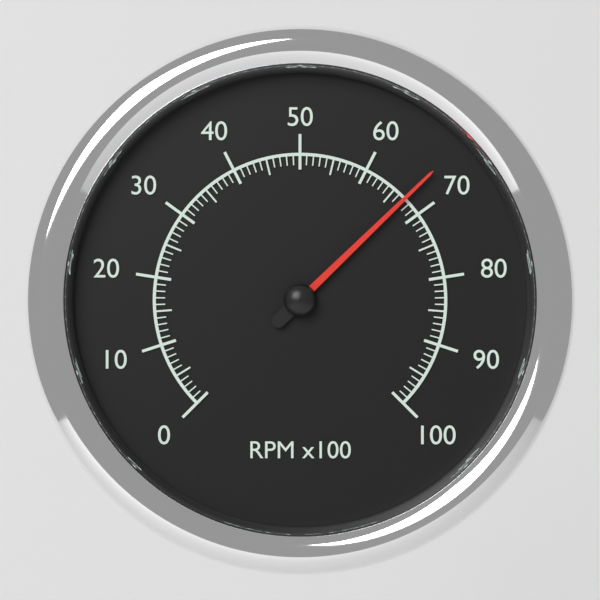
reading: 67 RPM x100
